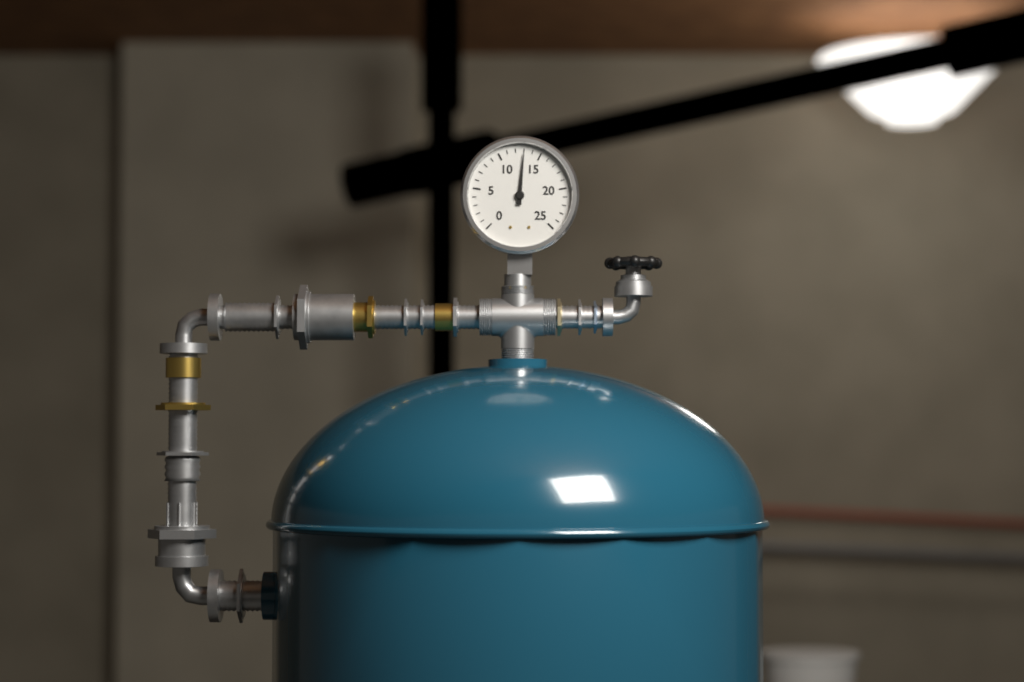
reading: 13 (no unit)
